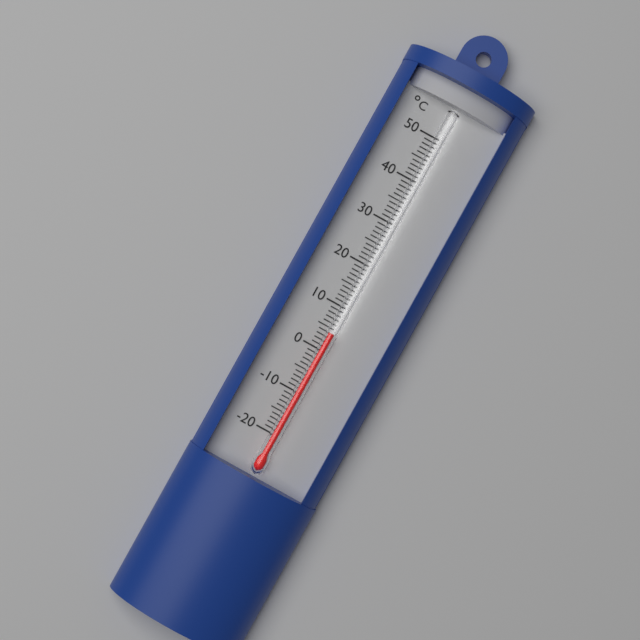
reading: 4 °C
